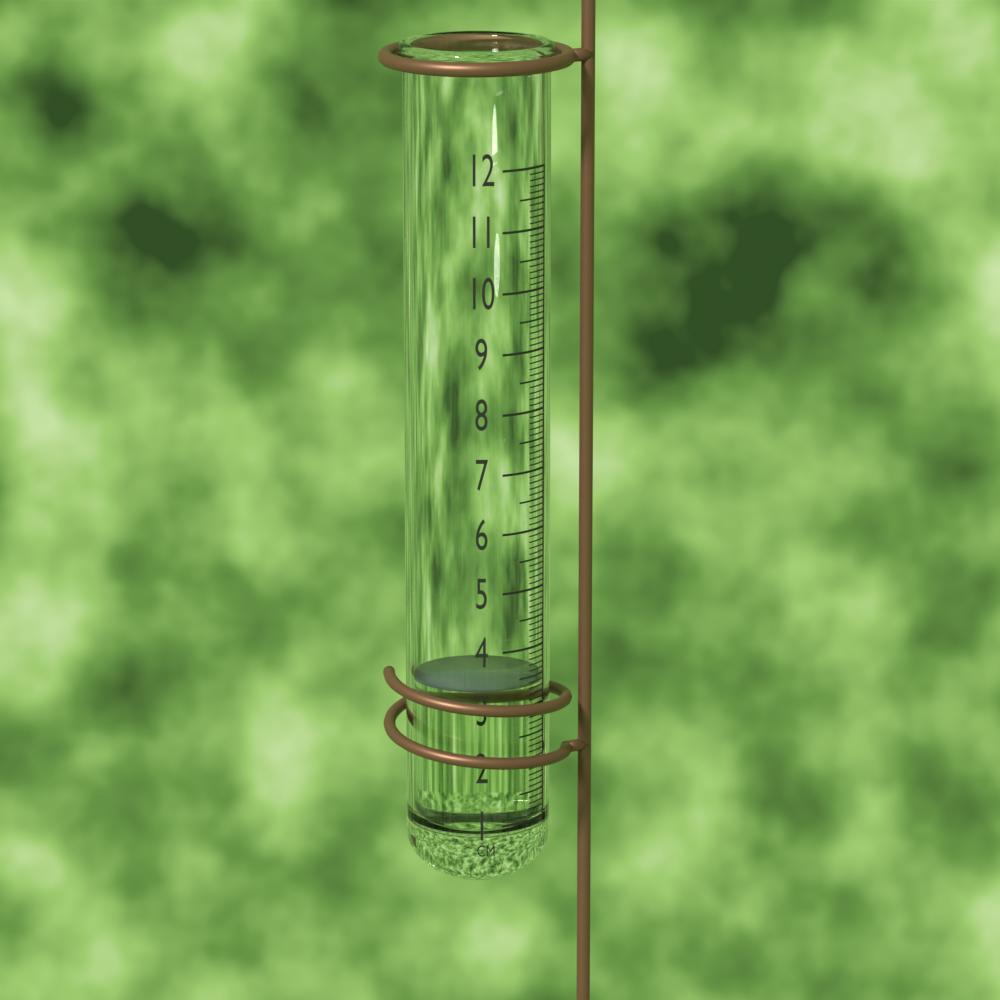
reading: 3.4 cm
